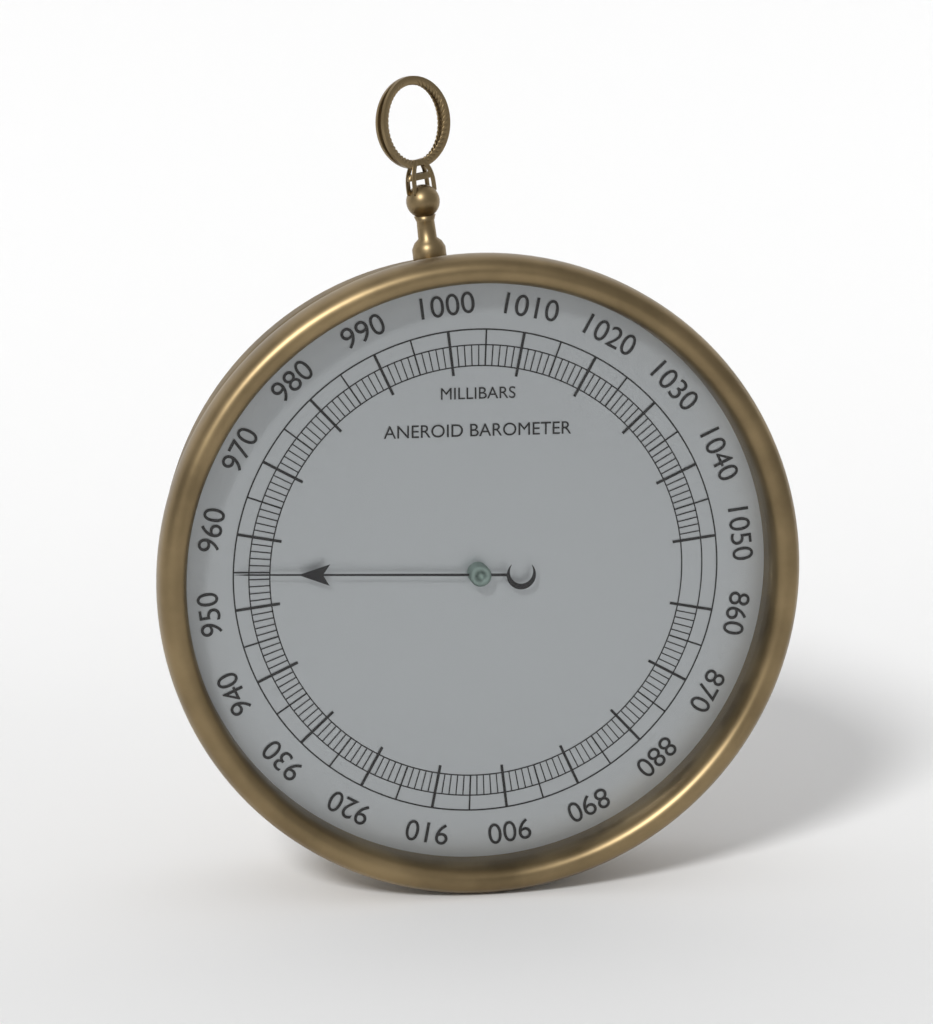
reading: 955 mbar
